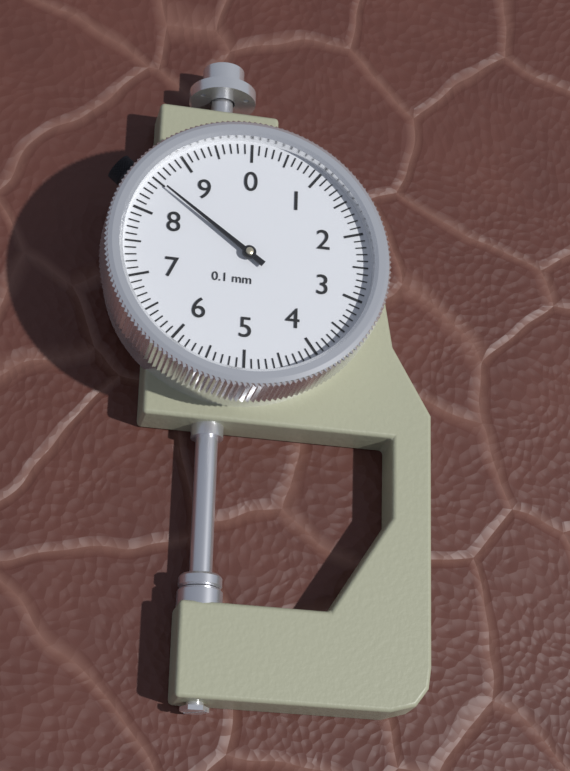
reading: 8.5 mm
